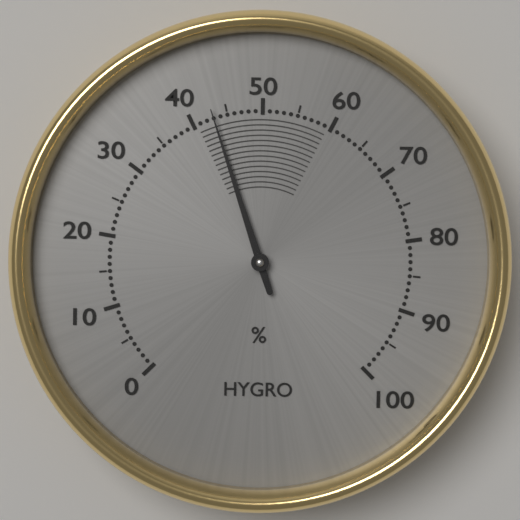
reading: 43 %
